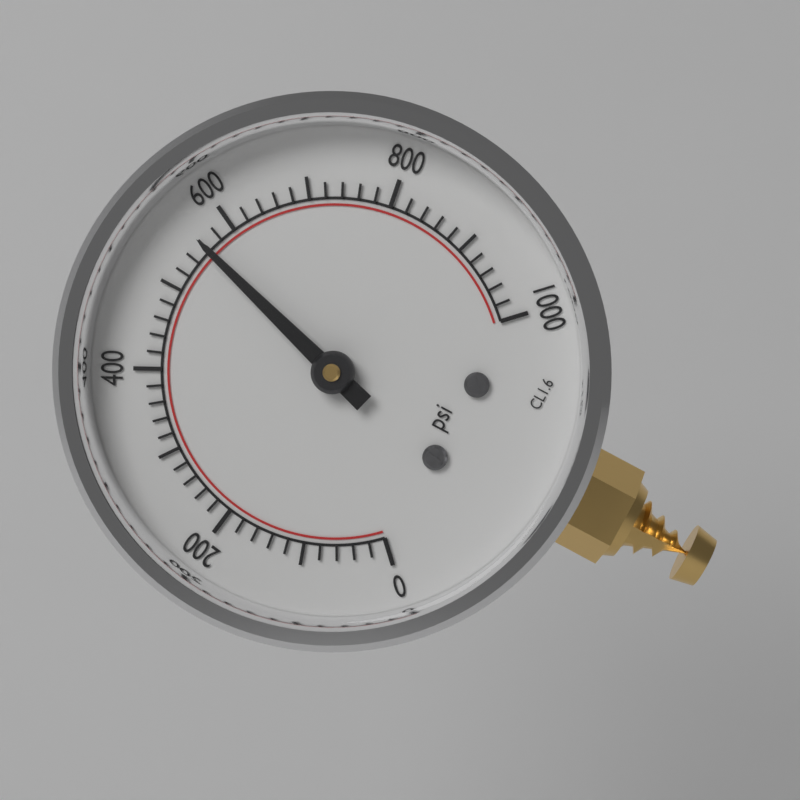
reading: 560 psi
